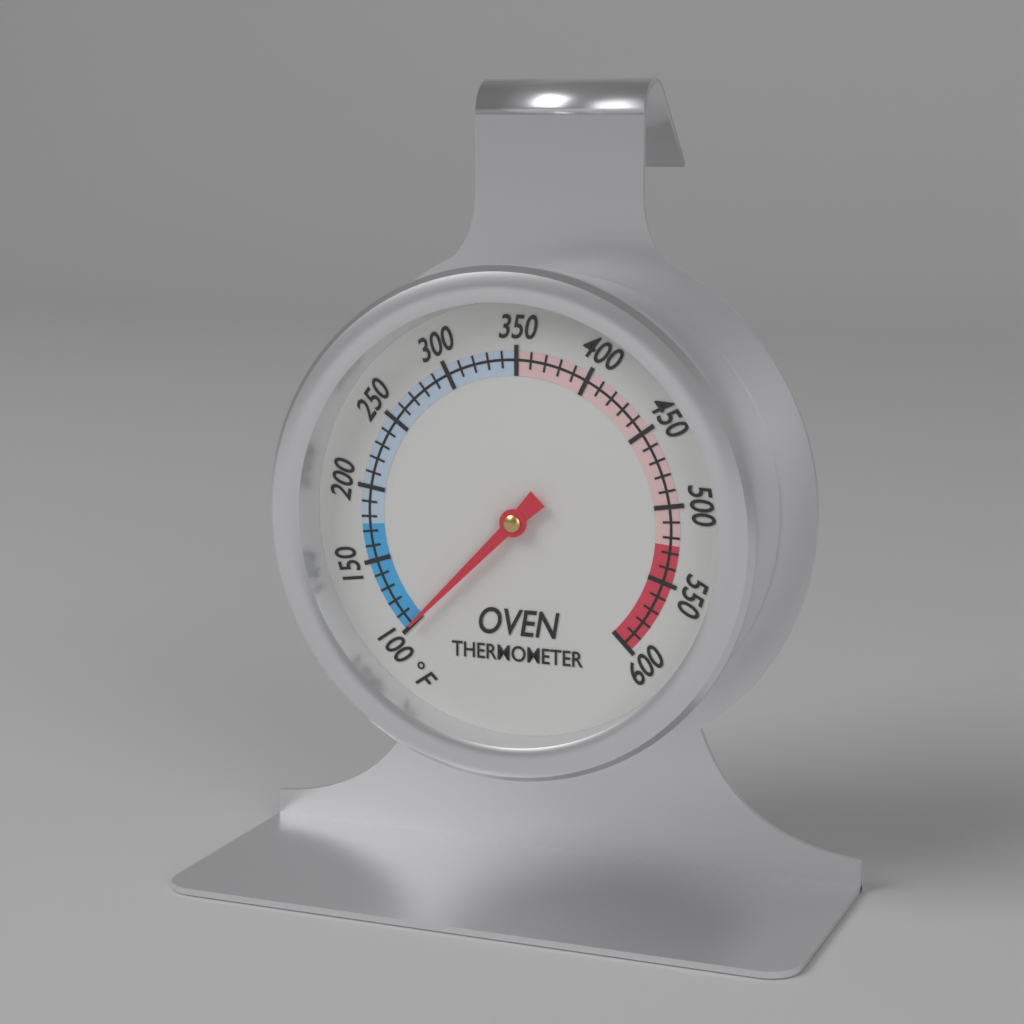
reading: 100 °F
